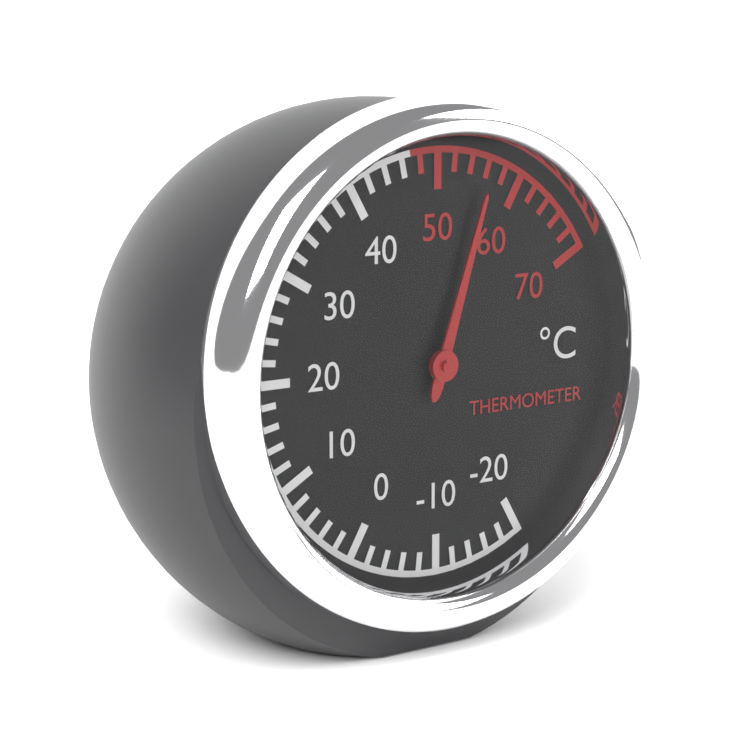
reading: 56 °C
